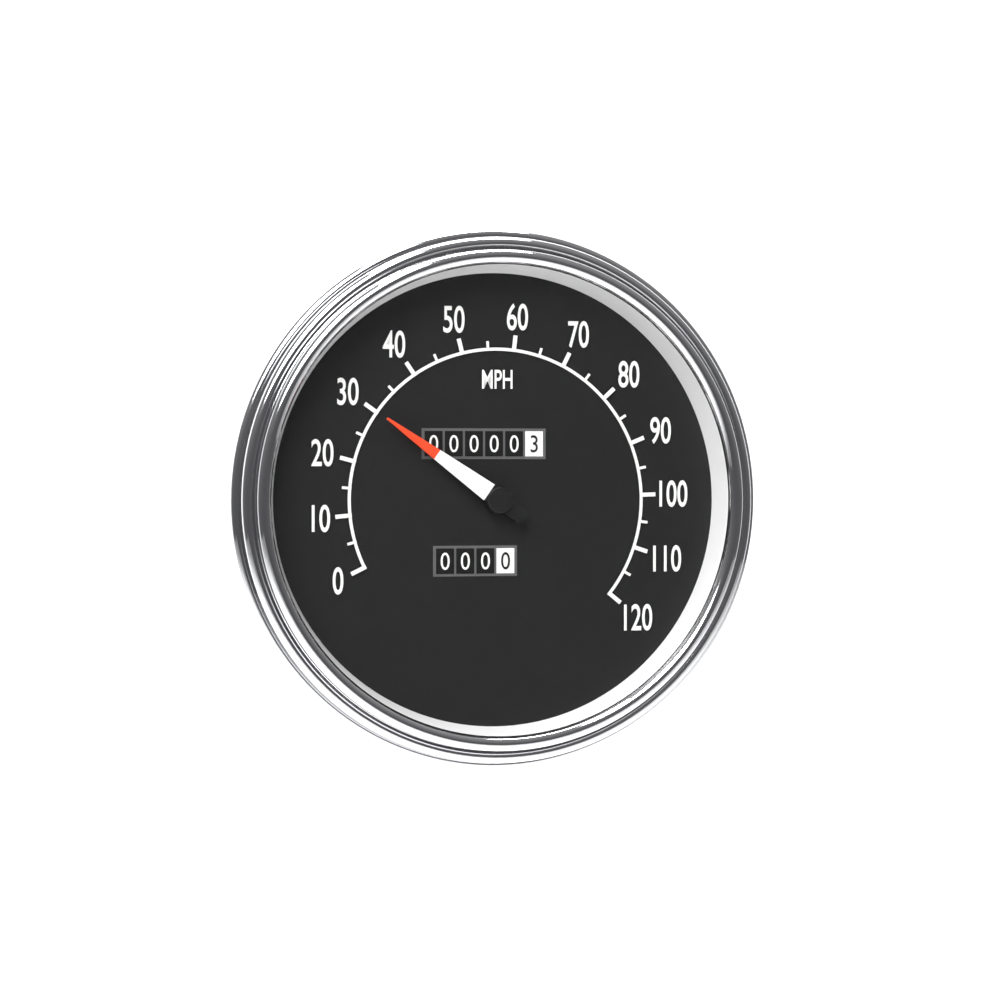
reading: 30 MPH
